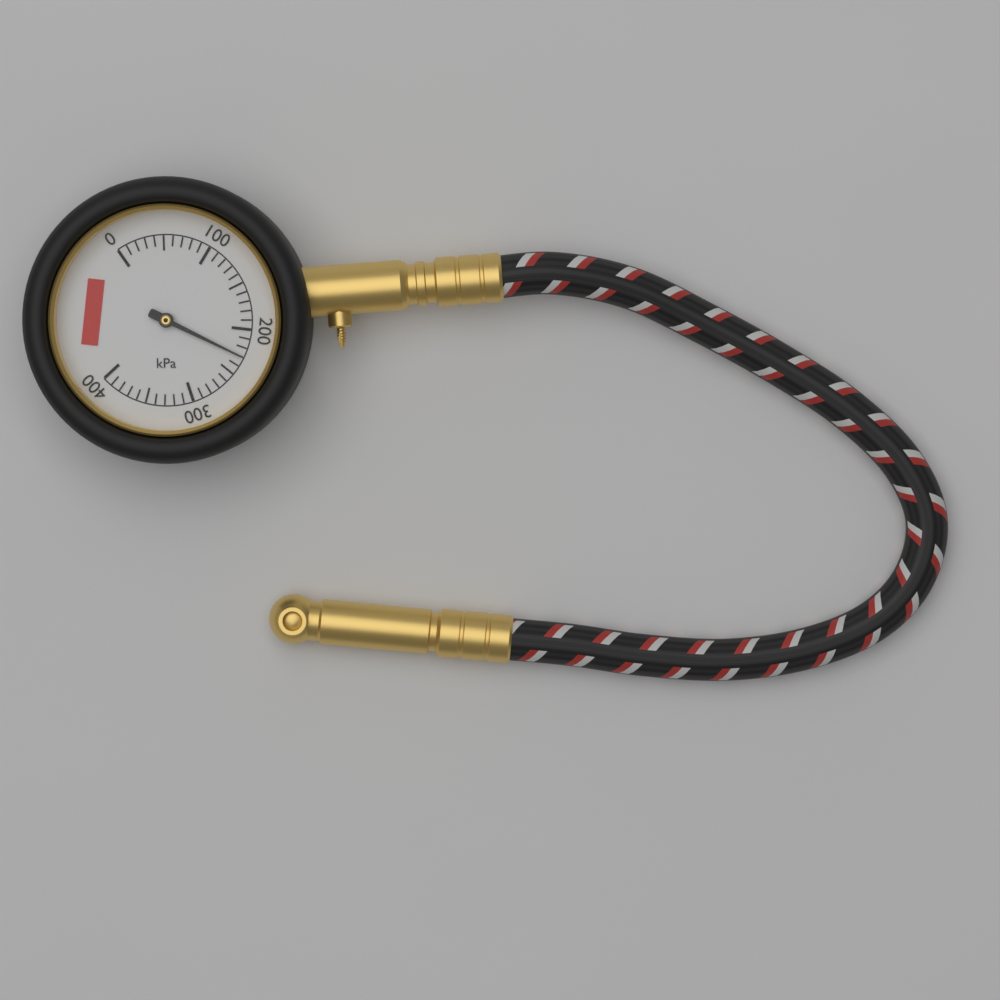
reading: 230 kPa
